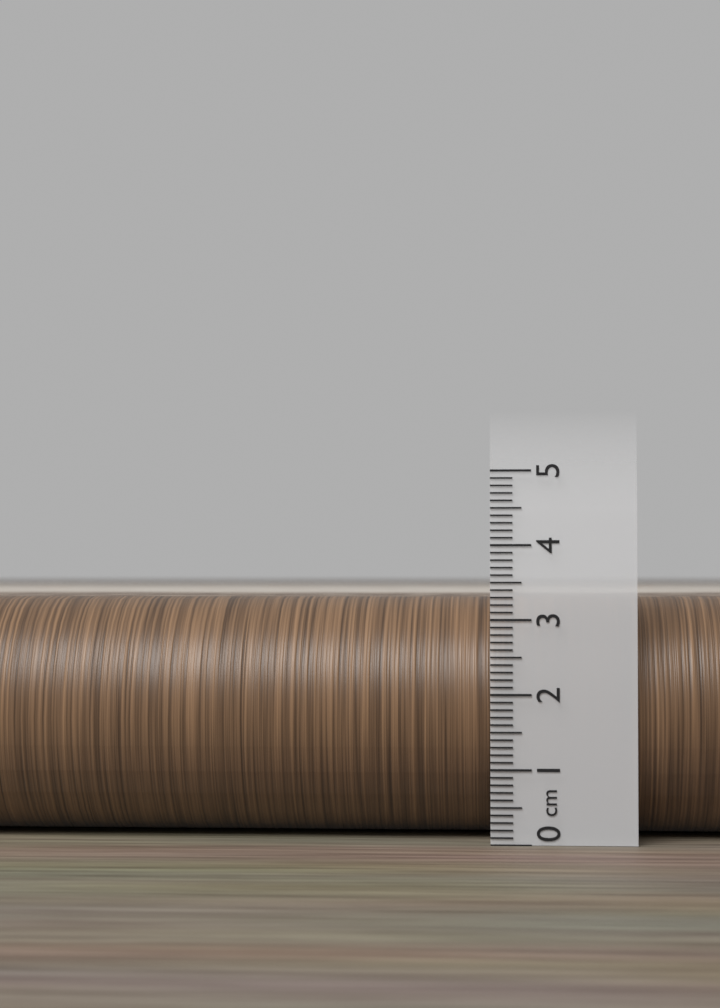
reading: 3.3 cm
